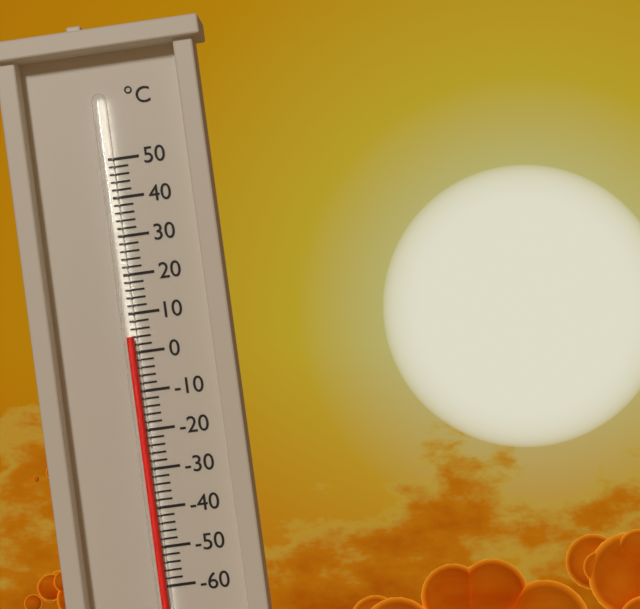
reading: 4 °C
